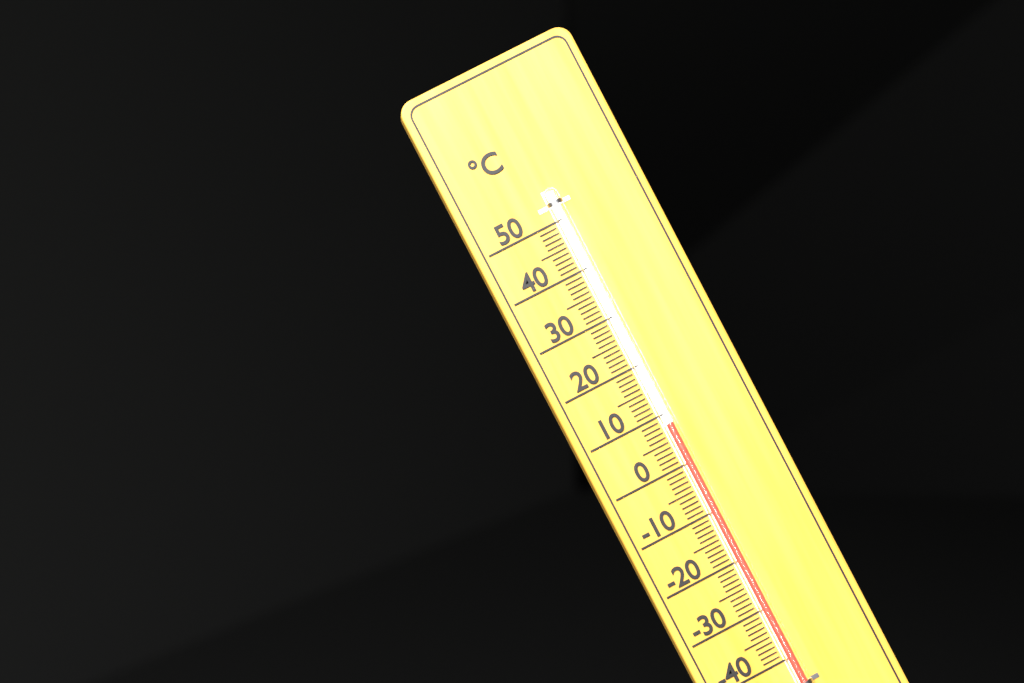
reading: 8 °C
